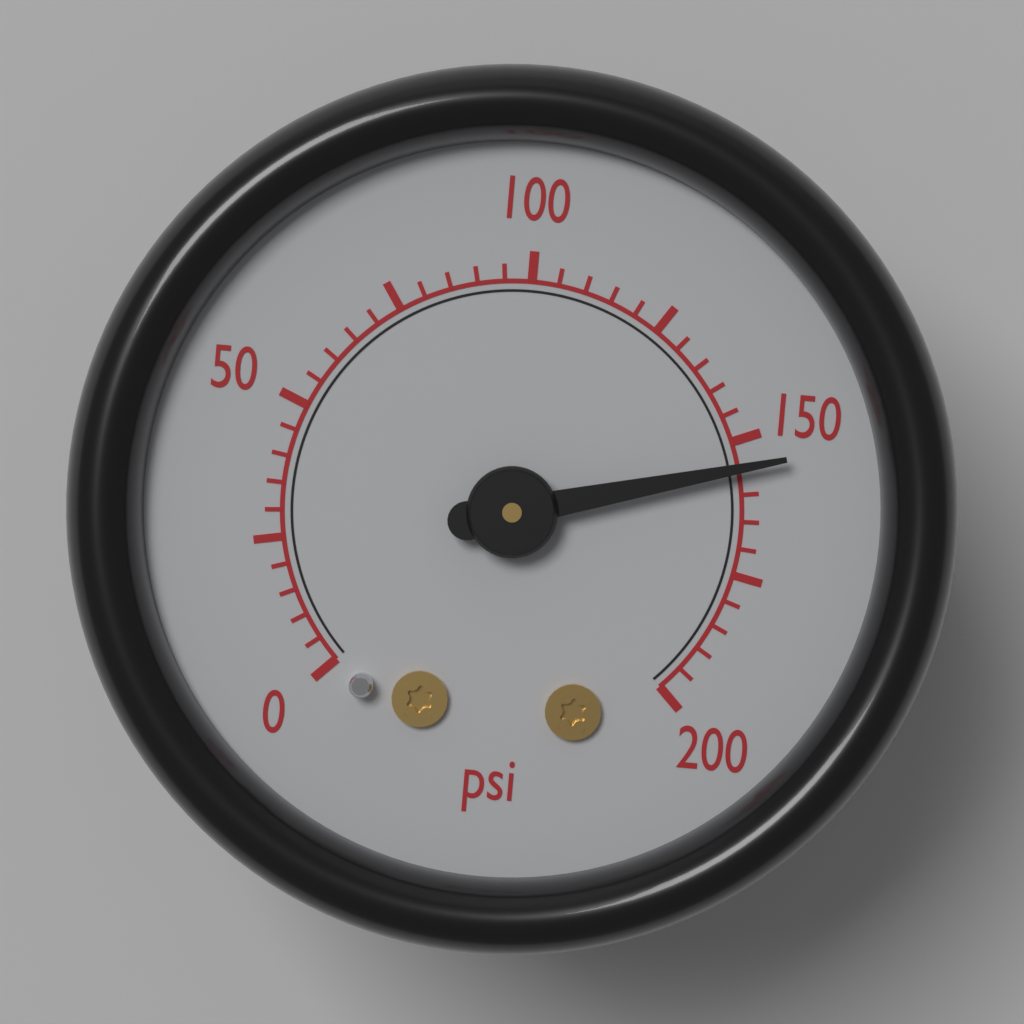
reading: 155 psi
